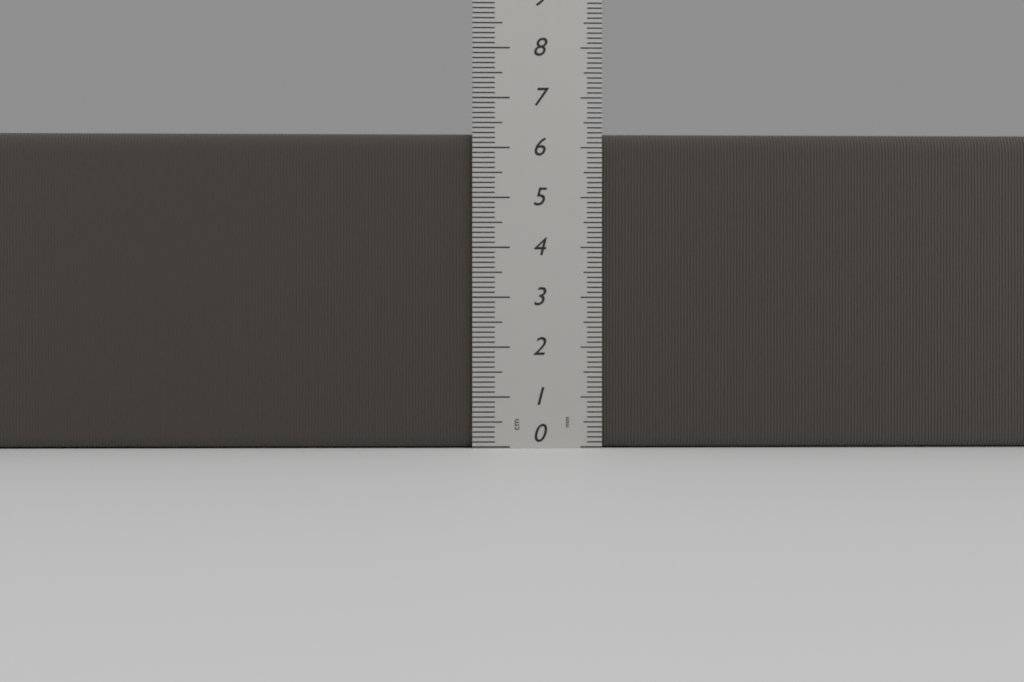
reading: 6.3 cm
